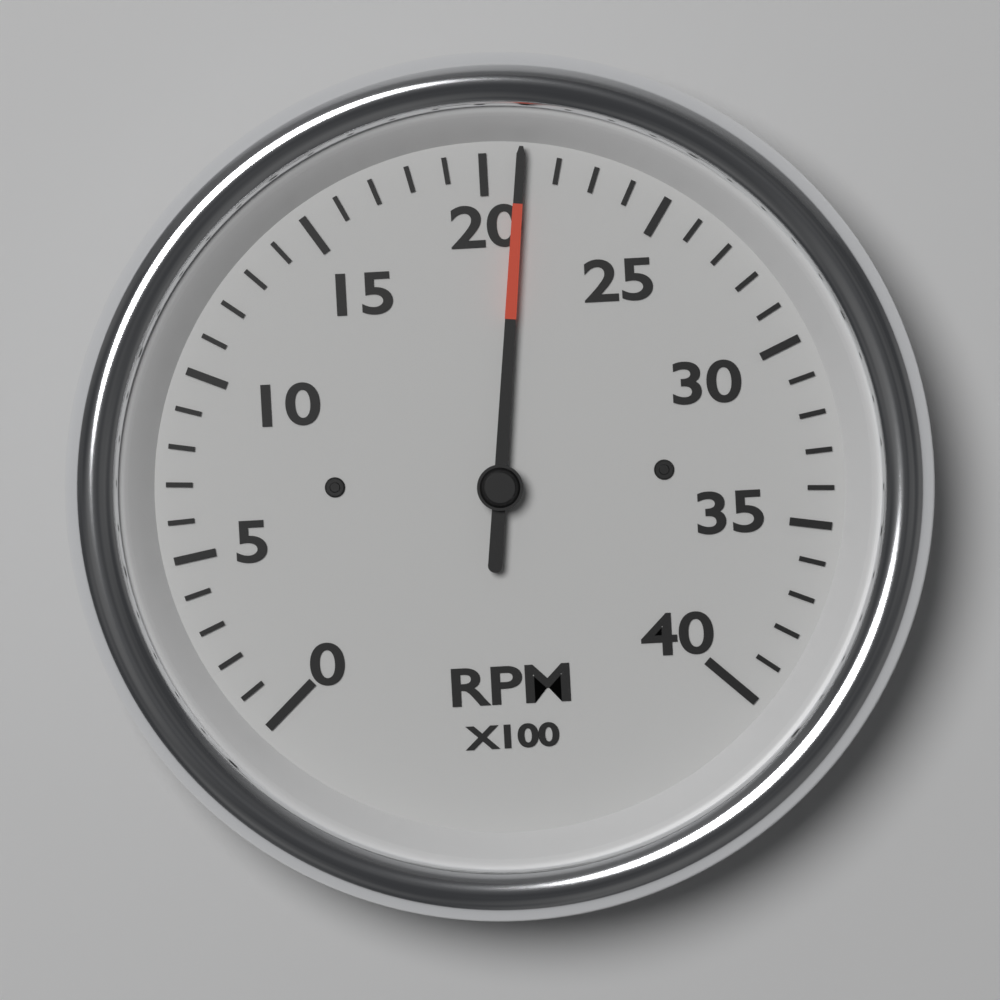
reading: 2100 RPM
